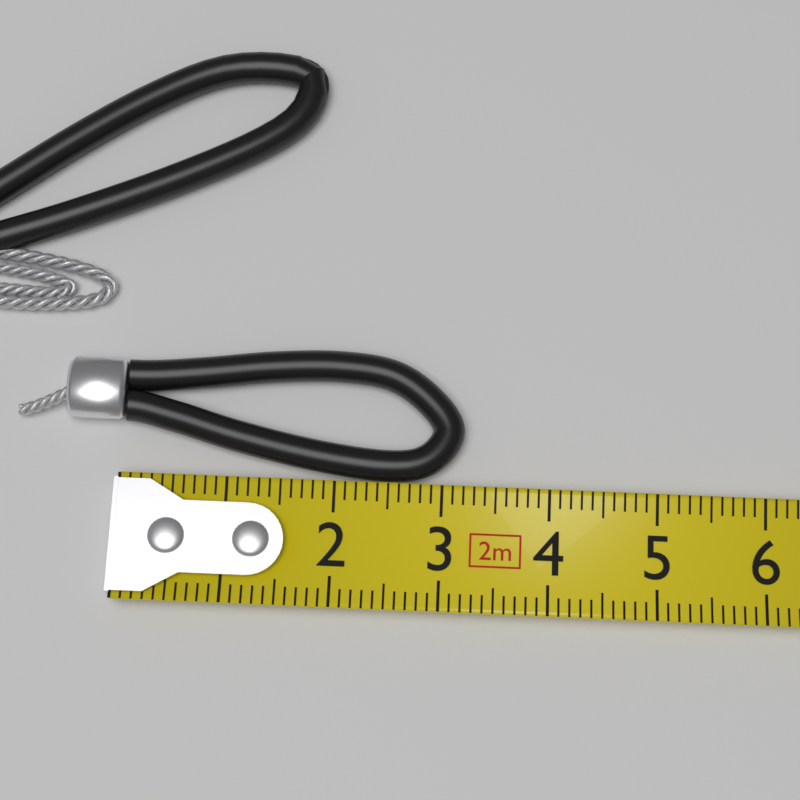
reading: 3.2 cm
